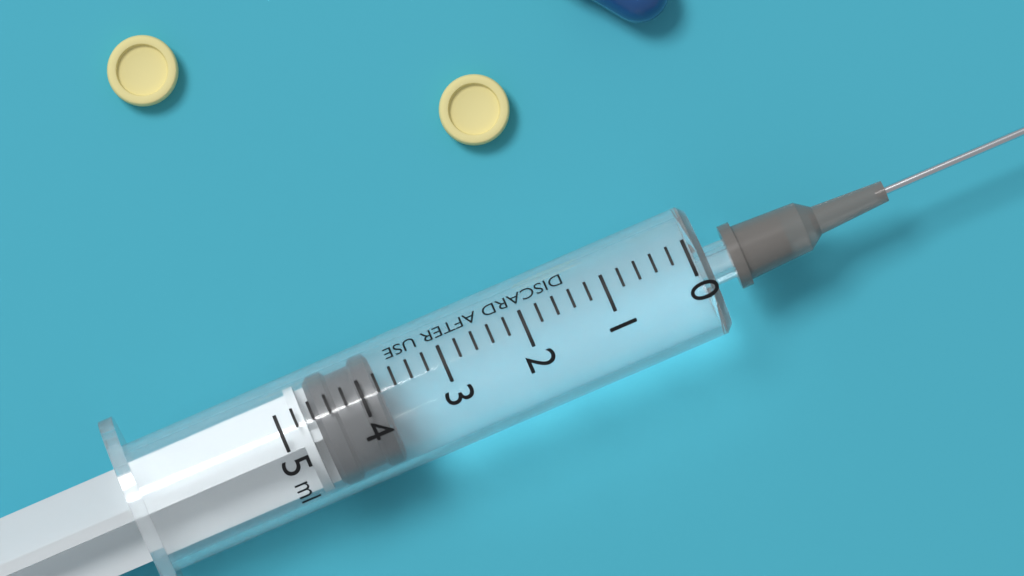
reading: 3.8 ml
